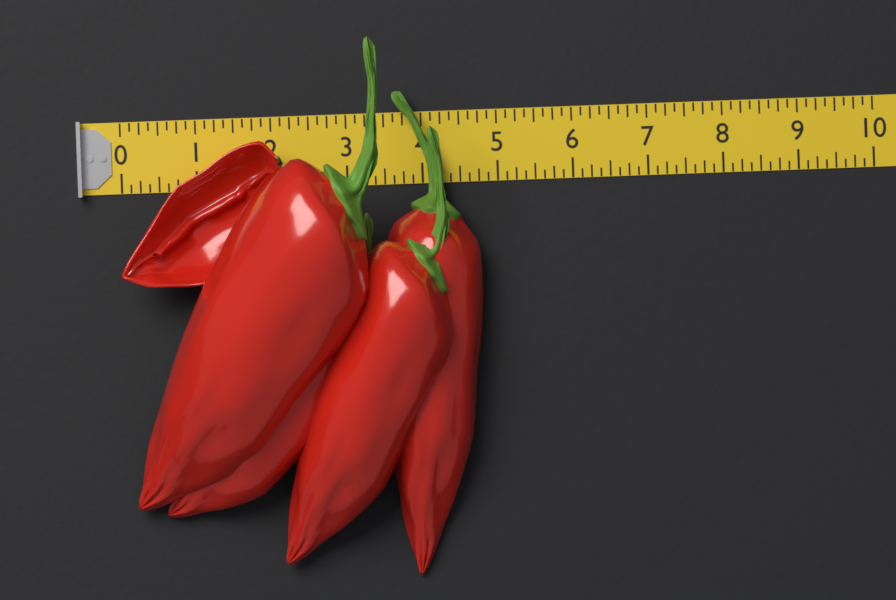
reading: 4.750 (no unit)
